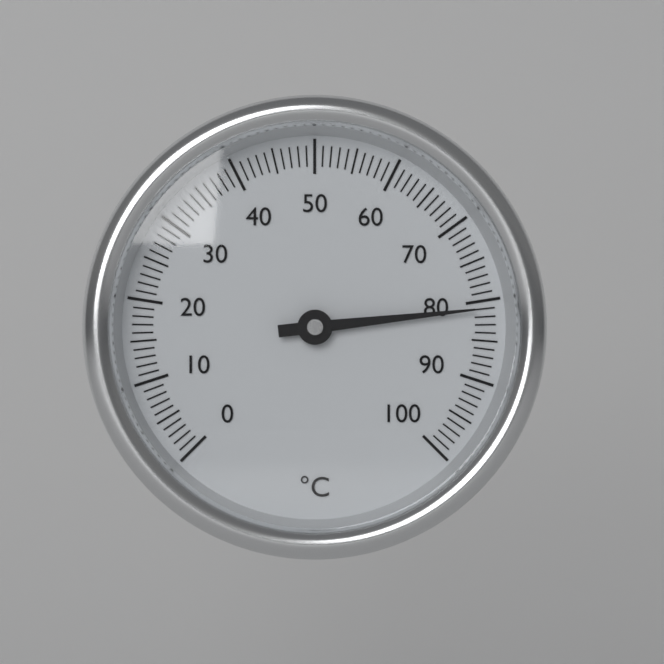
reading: 81 °C
